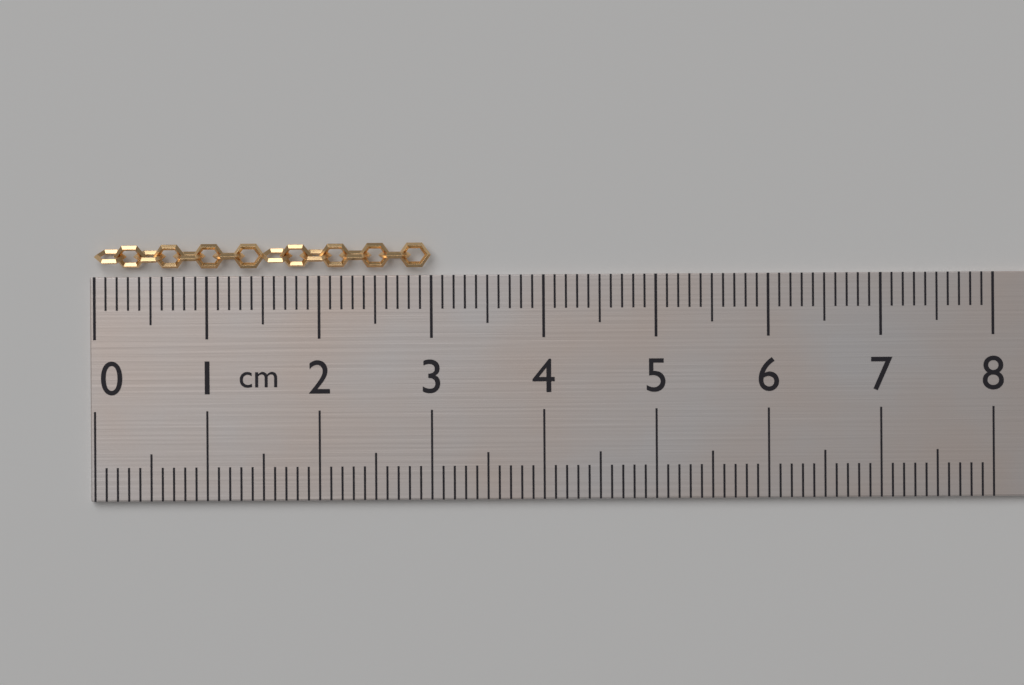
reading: 3.0 cm
